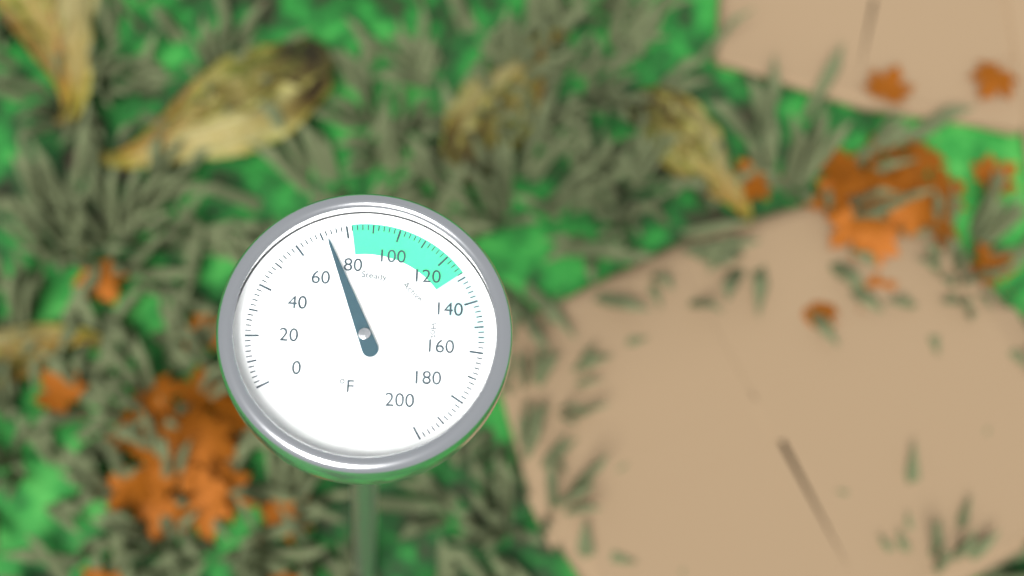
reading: 72 °F
